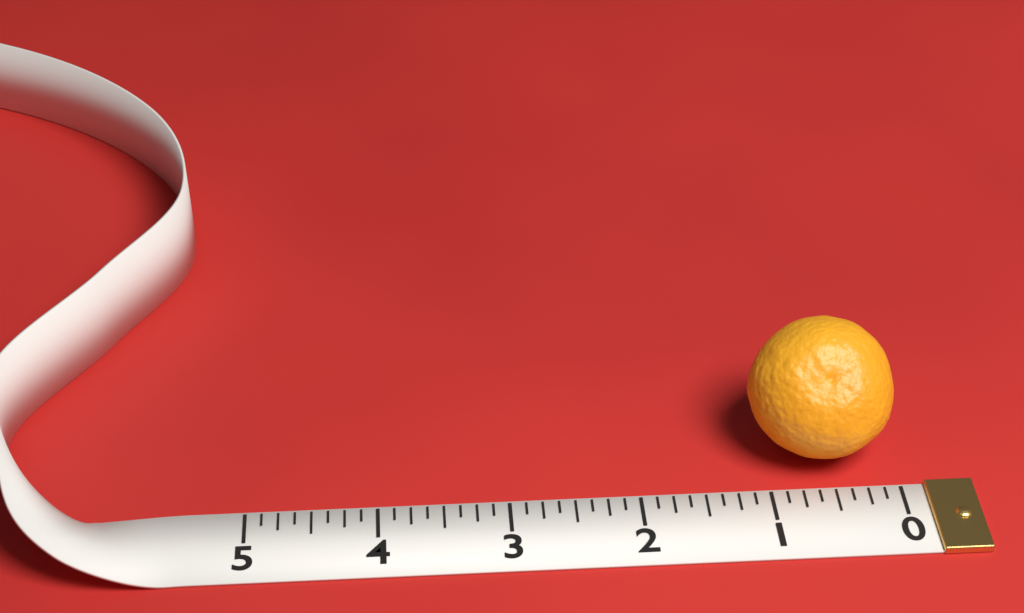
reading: 1.125 (no unit)
